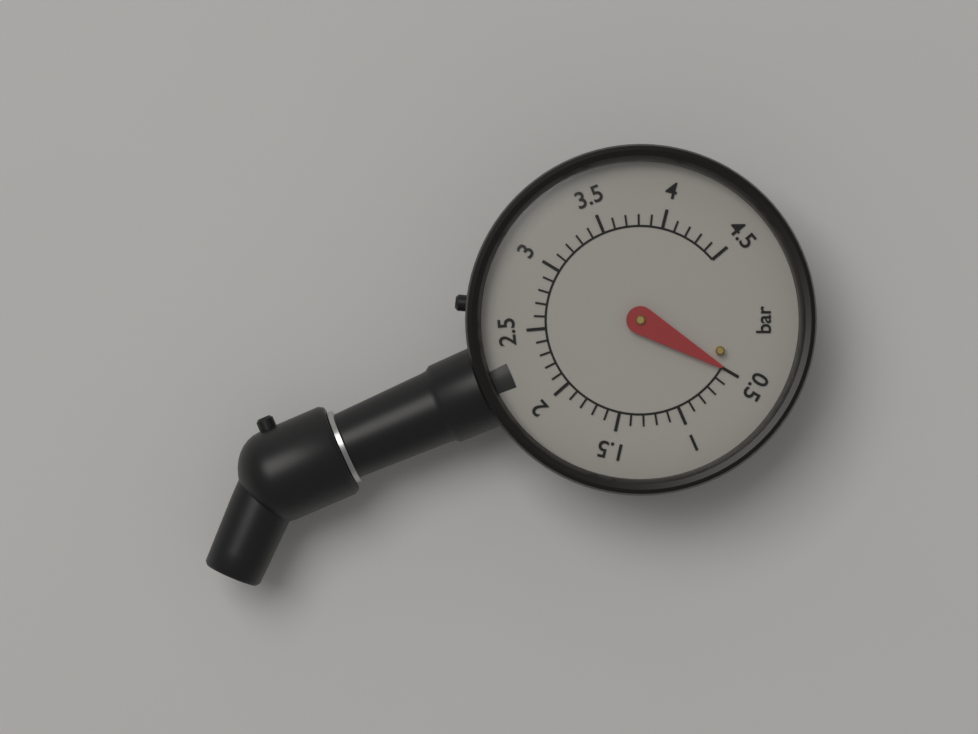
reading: 0.5 bar
